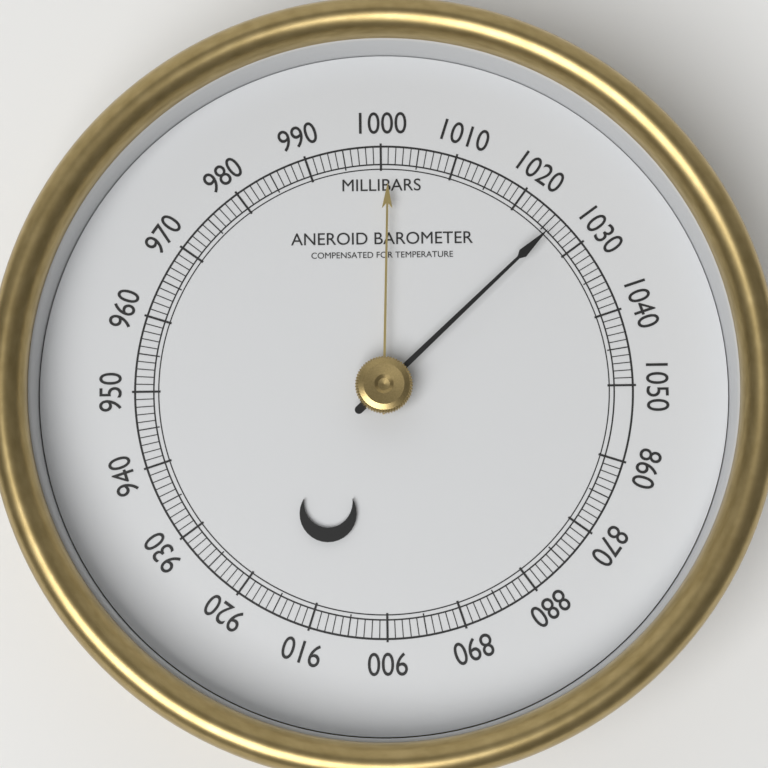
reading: 1026 mbar
